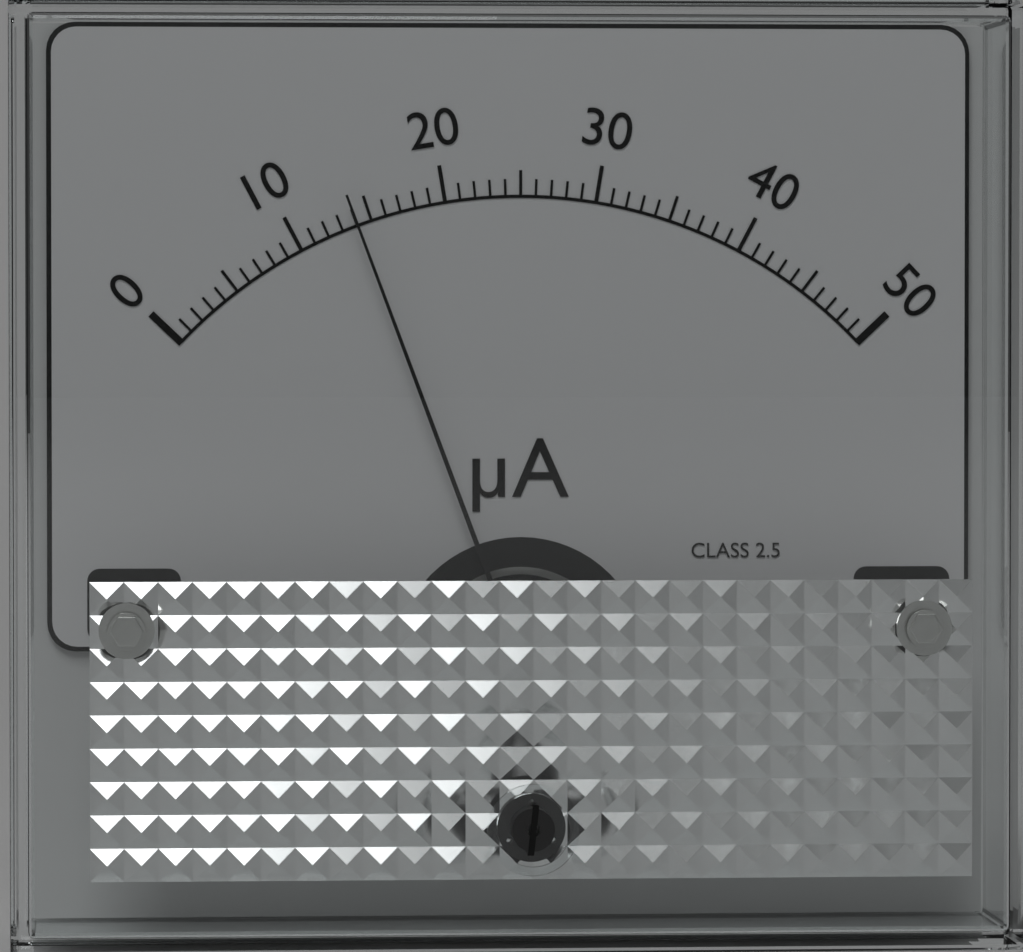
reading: 14 µA
